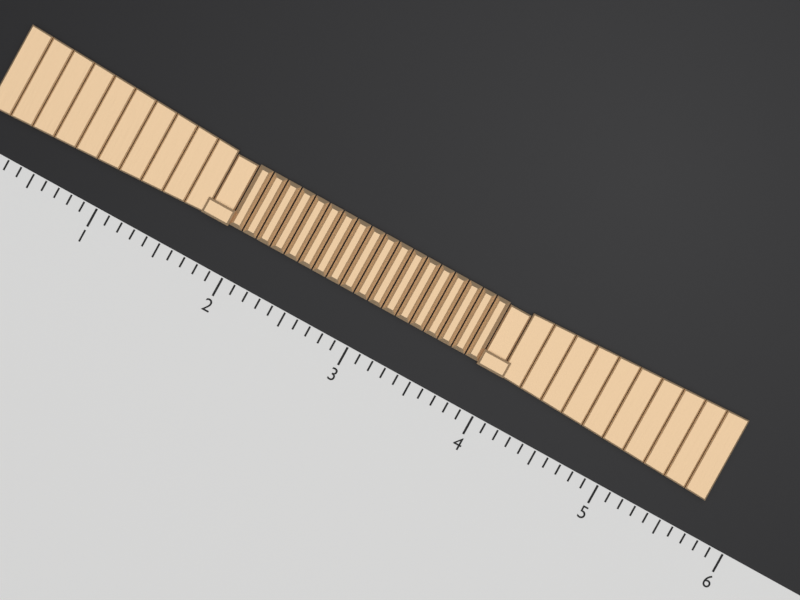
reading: 5.7 (no unit)
